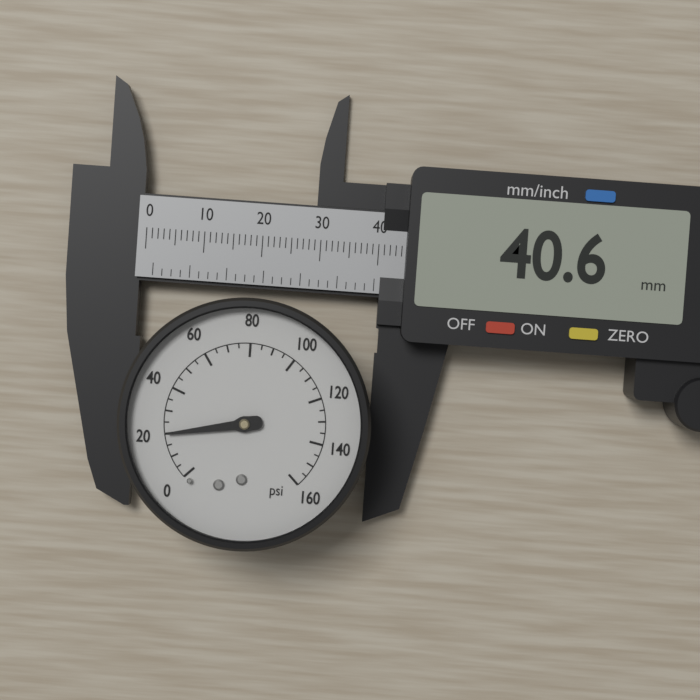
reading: 20 psi
